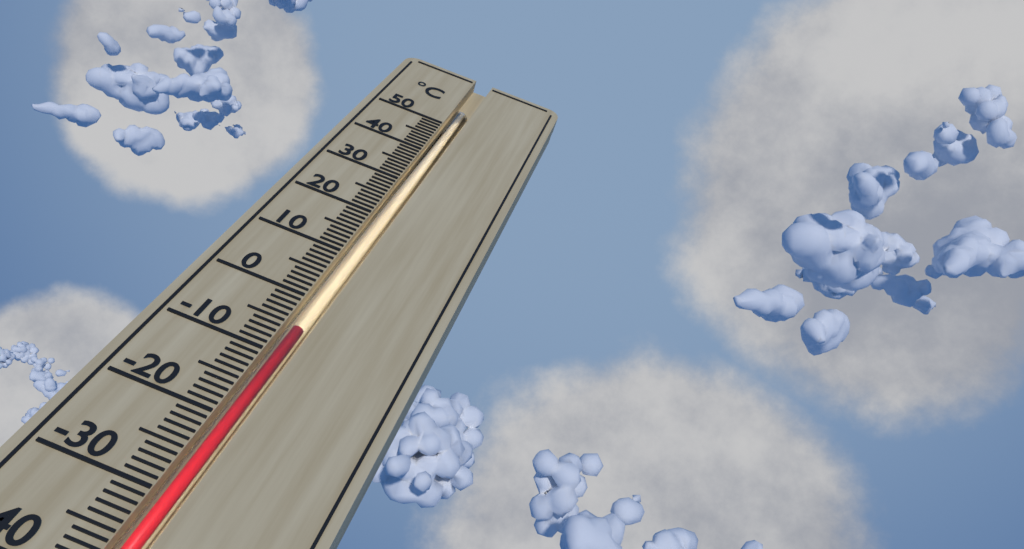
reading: -5 °C
